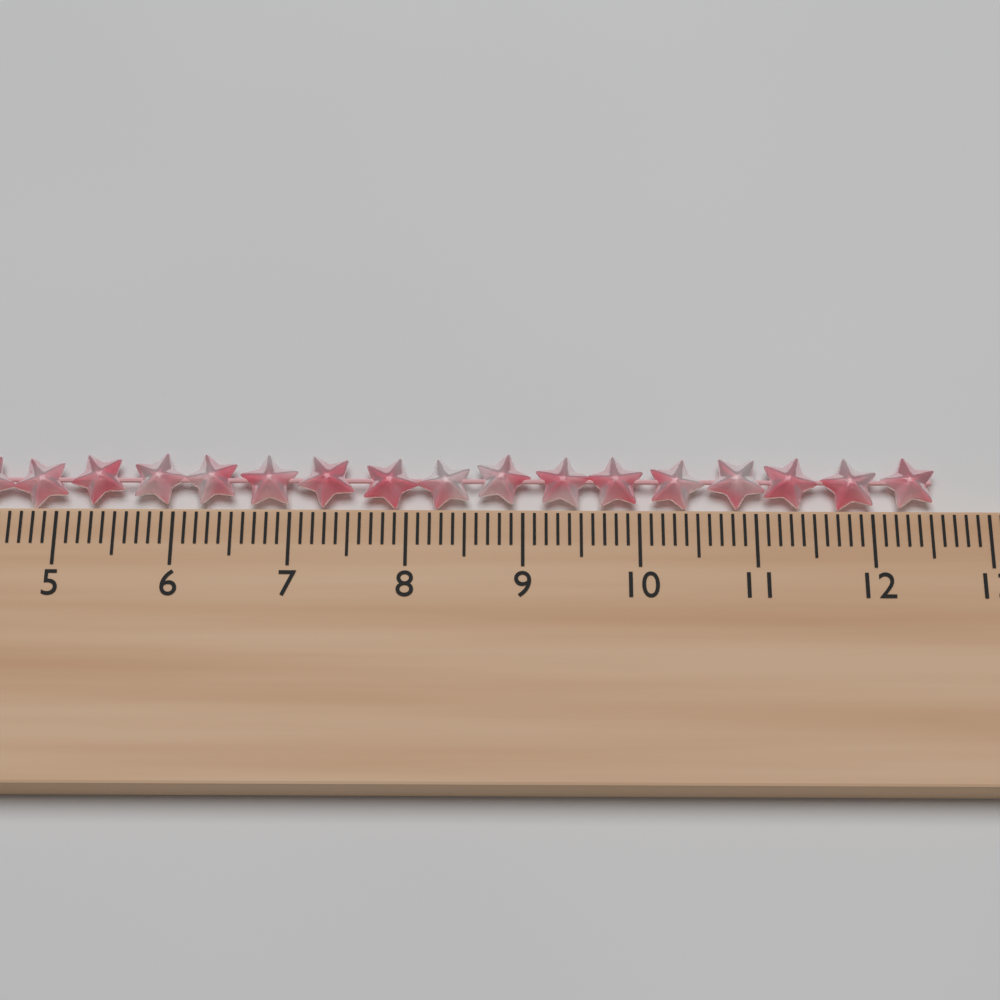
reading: 12.6 cm
